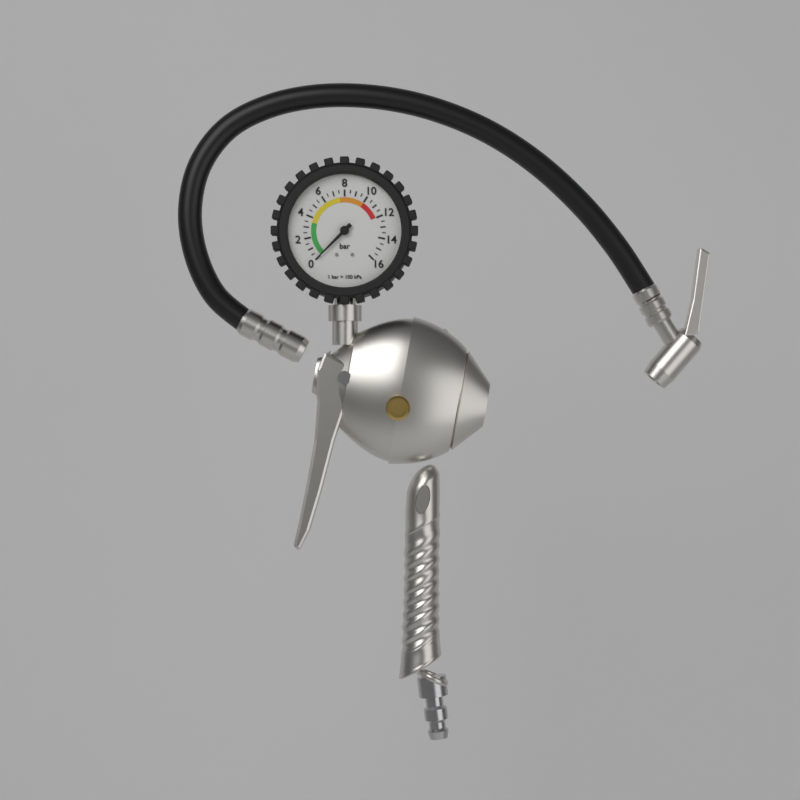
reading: 0.0 bar
